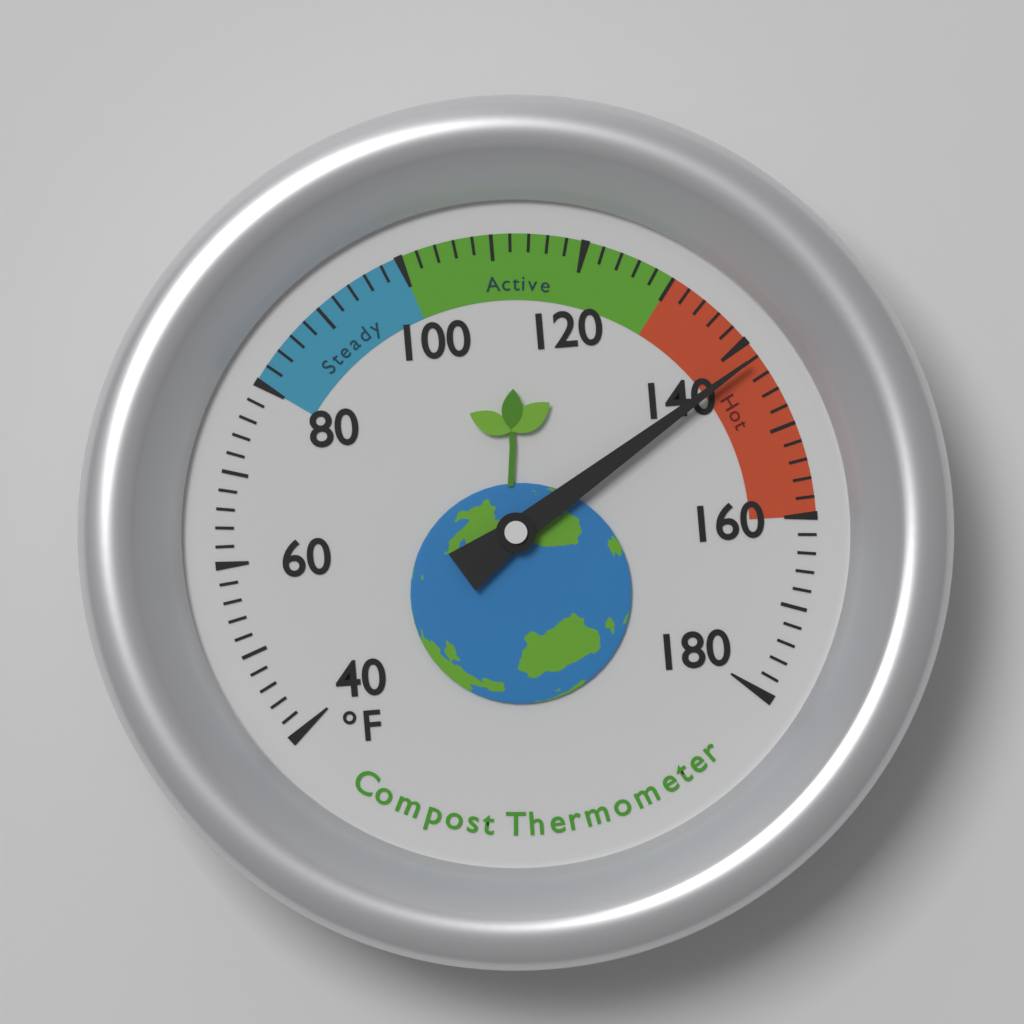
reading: 142 °F
